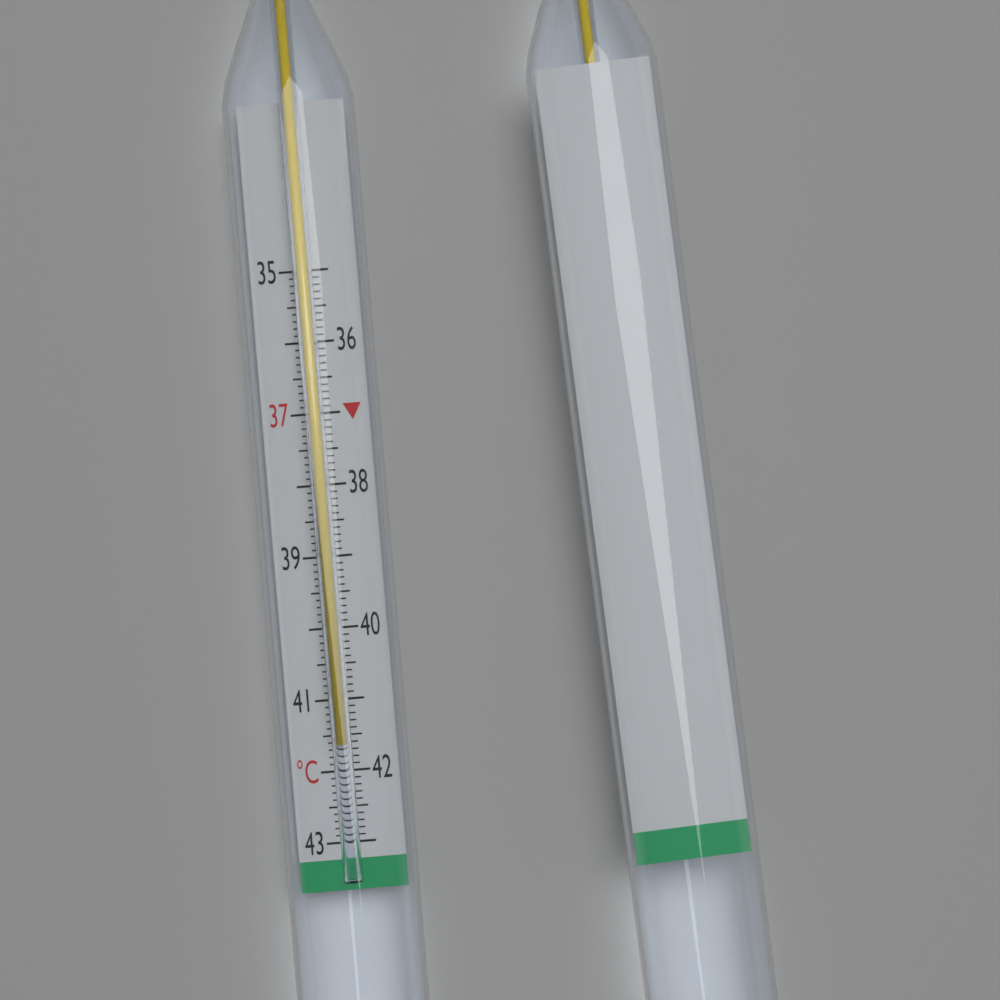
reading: 41.6 °C
